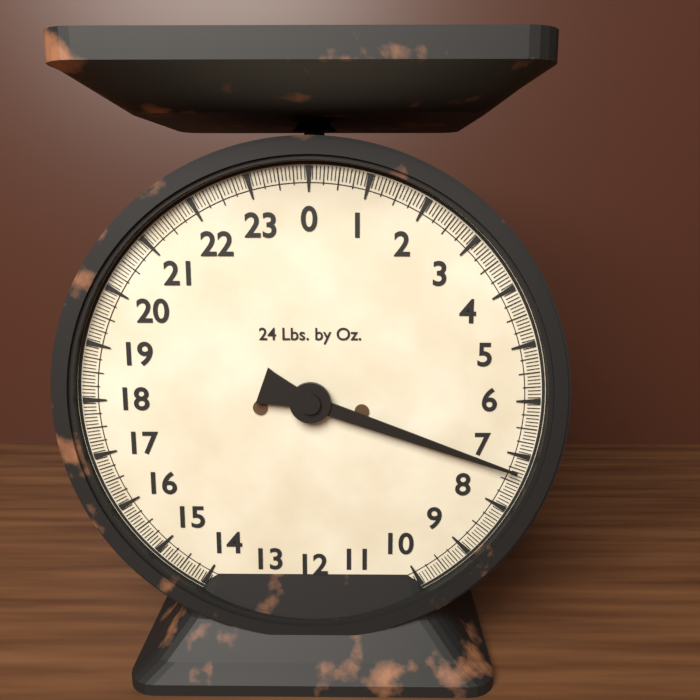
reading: 7.3125 lb
